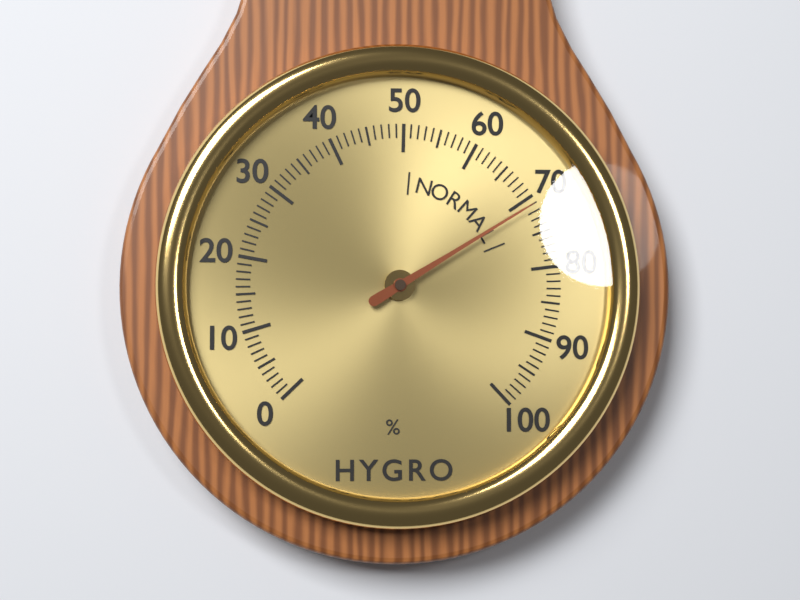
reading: 71 %
